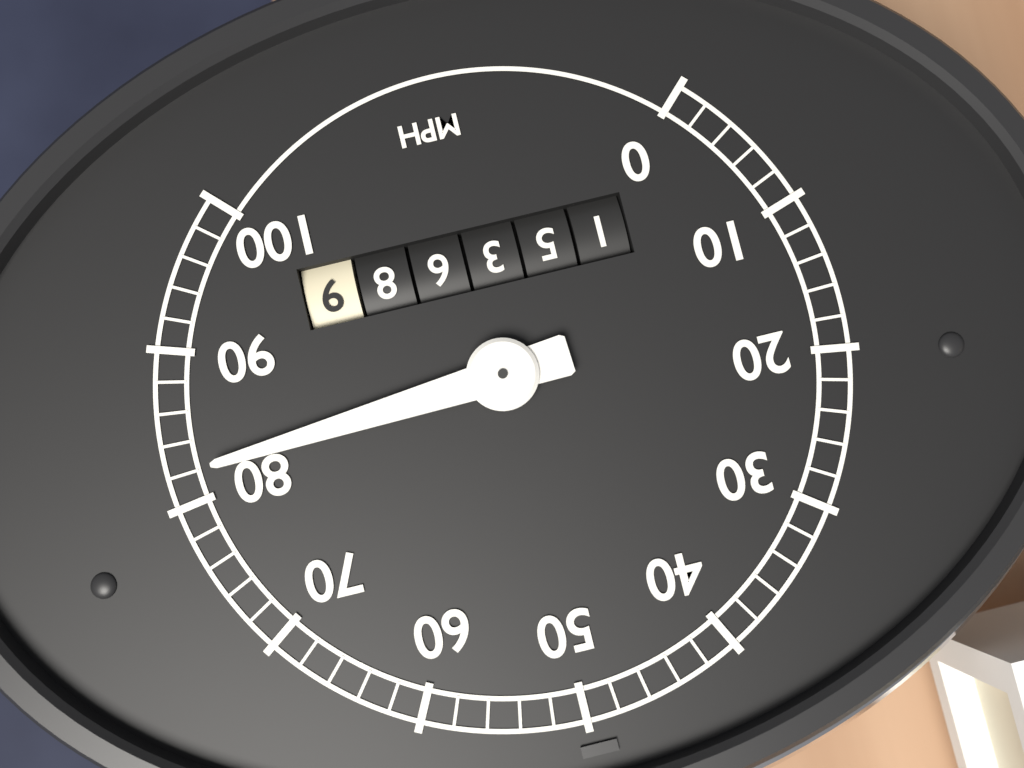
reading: 82 mph
